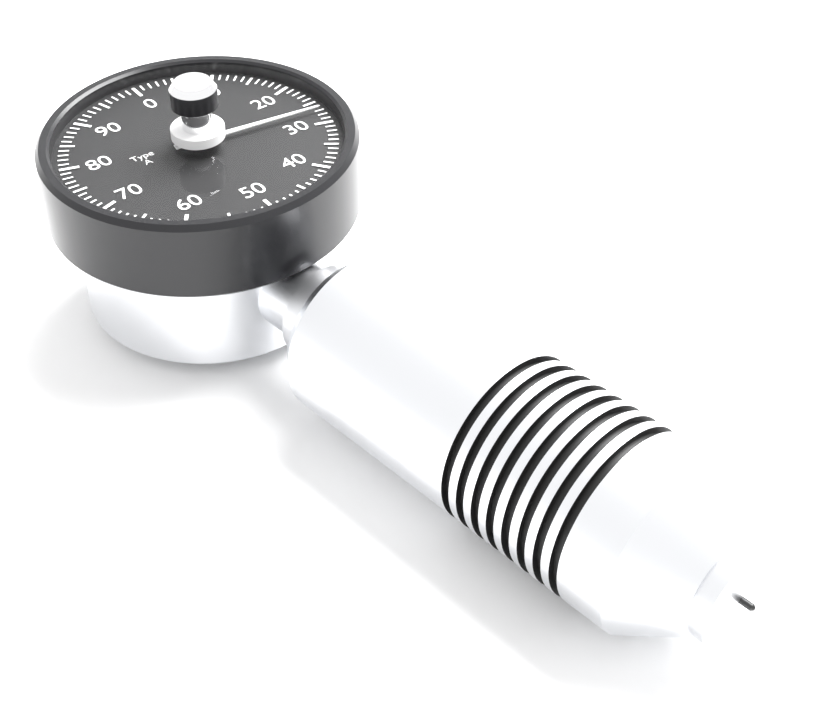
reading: 27 (no unit)
